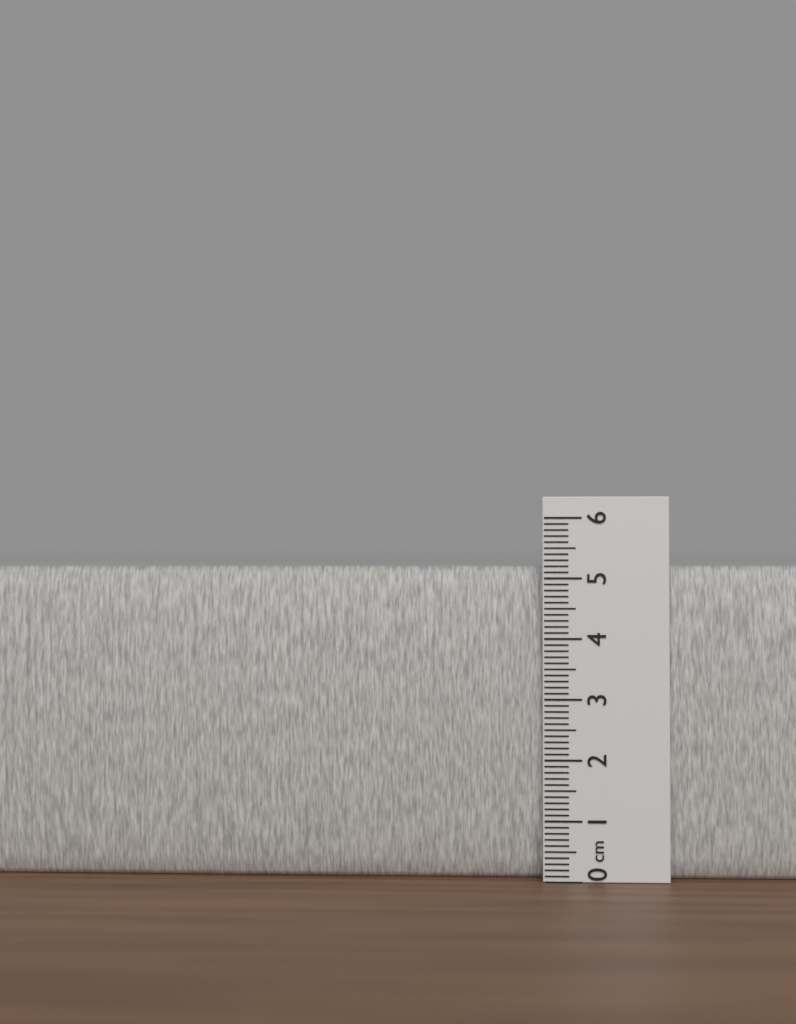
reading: 5.2 cm
